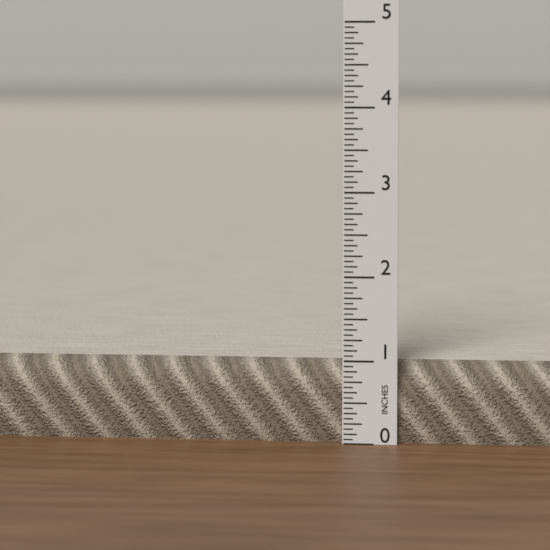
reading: 0.9375 in
